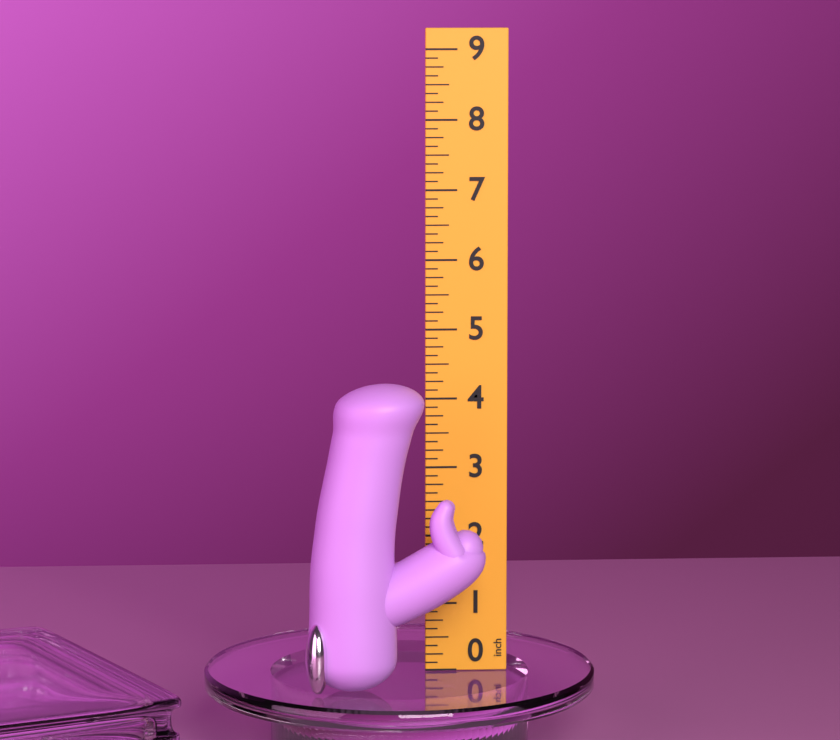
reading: 4.375 inch
